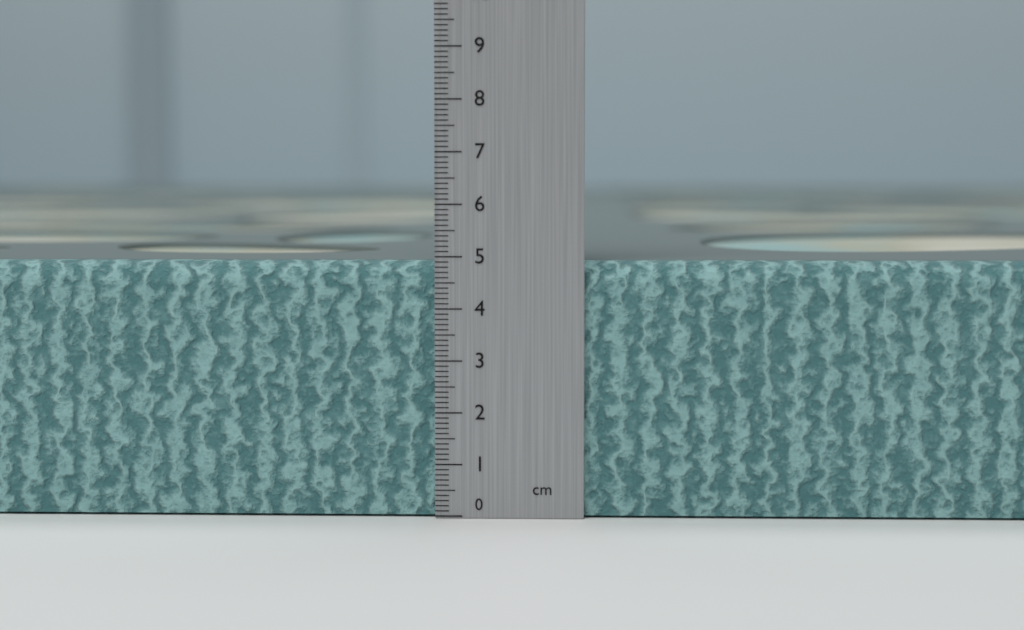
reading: 4.9 cm
